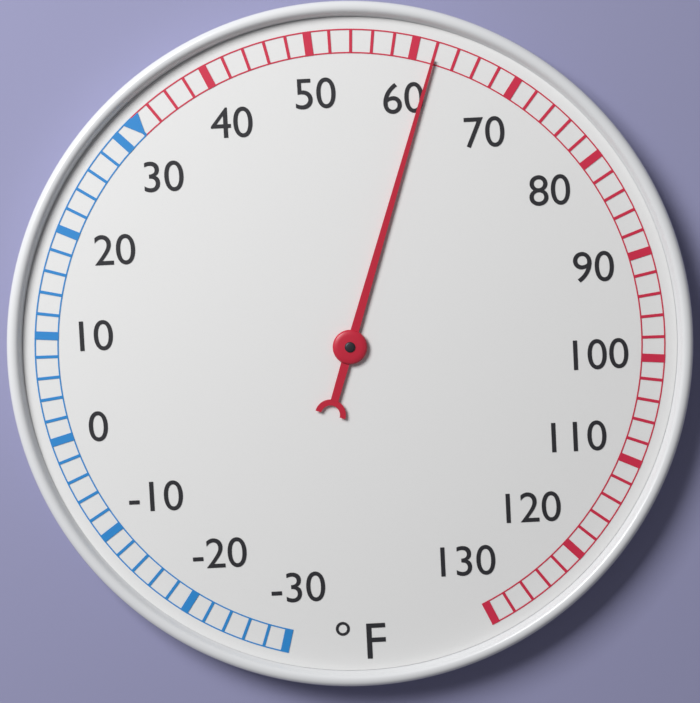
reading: 62 °F
